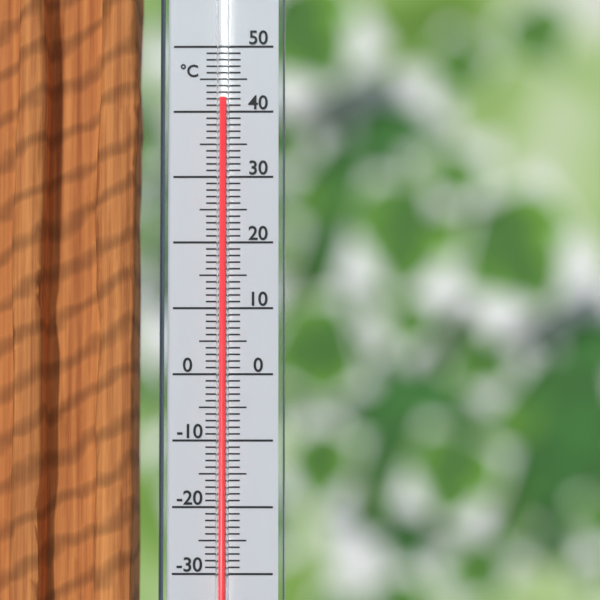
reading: 42 °C
